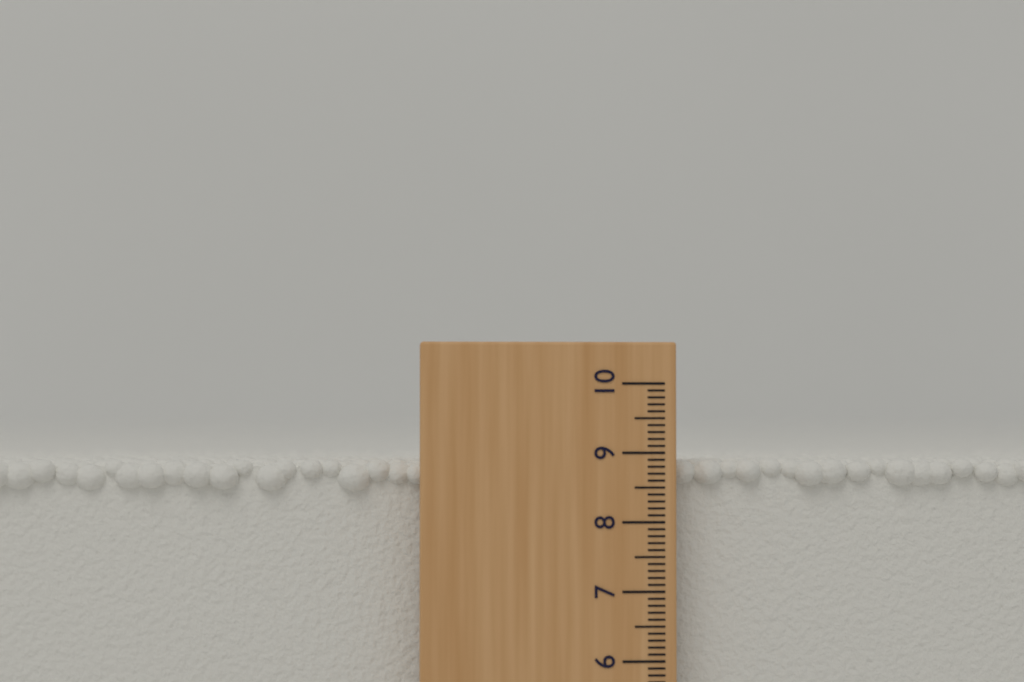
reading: 8.9 (no unit)
